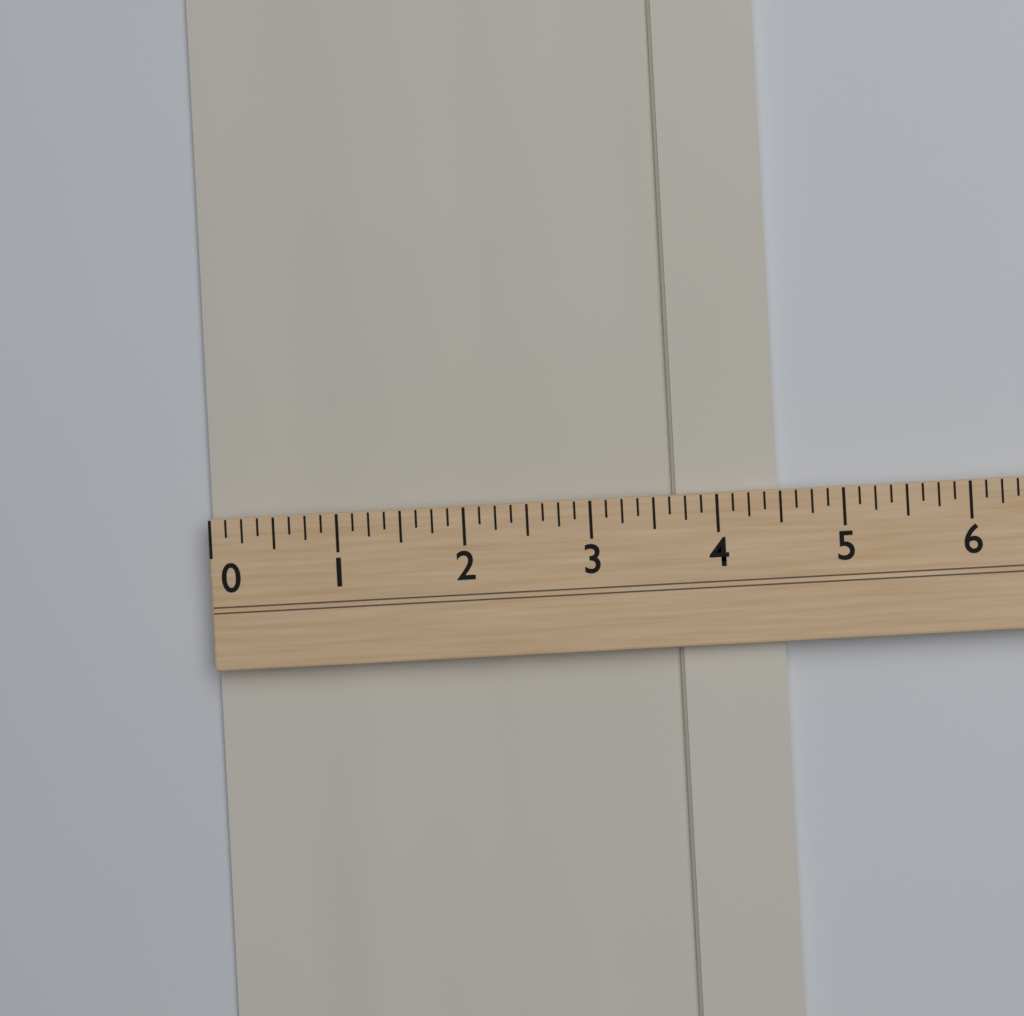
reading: 4.500 (no unit)
